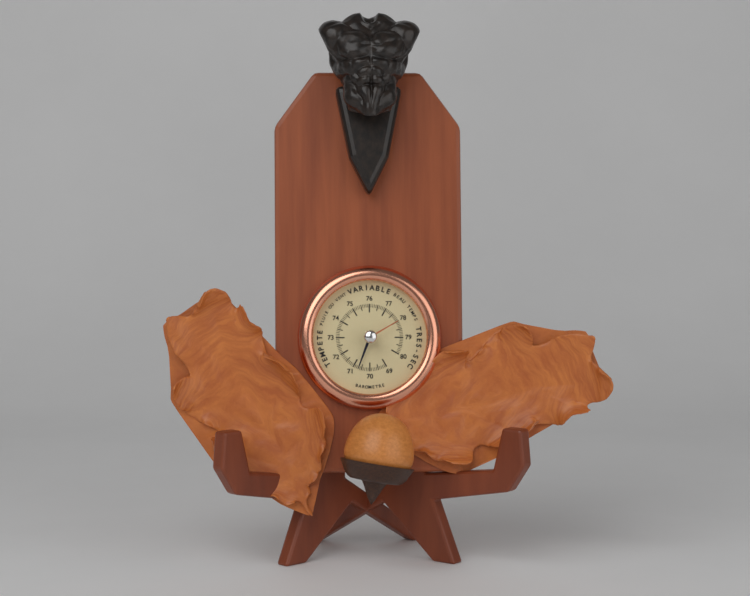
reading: 70.7 (no unit)
